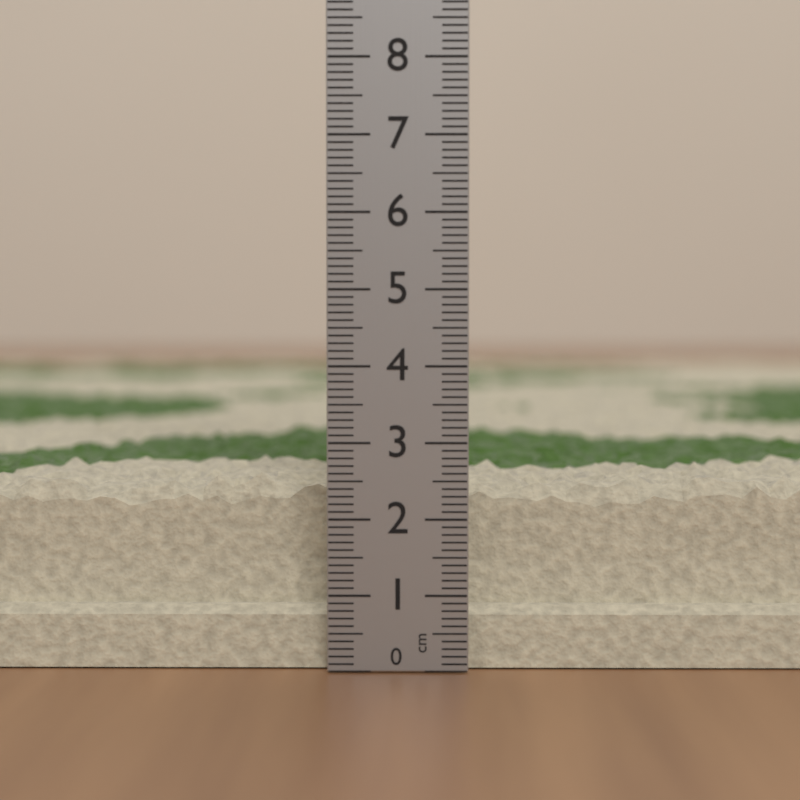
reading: 2.6 cm
